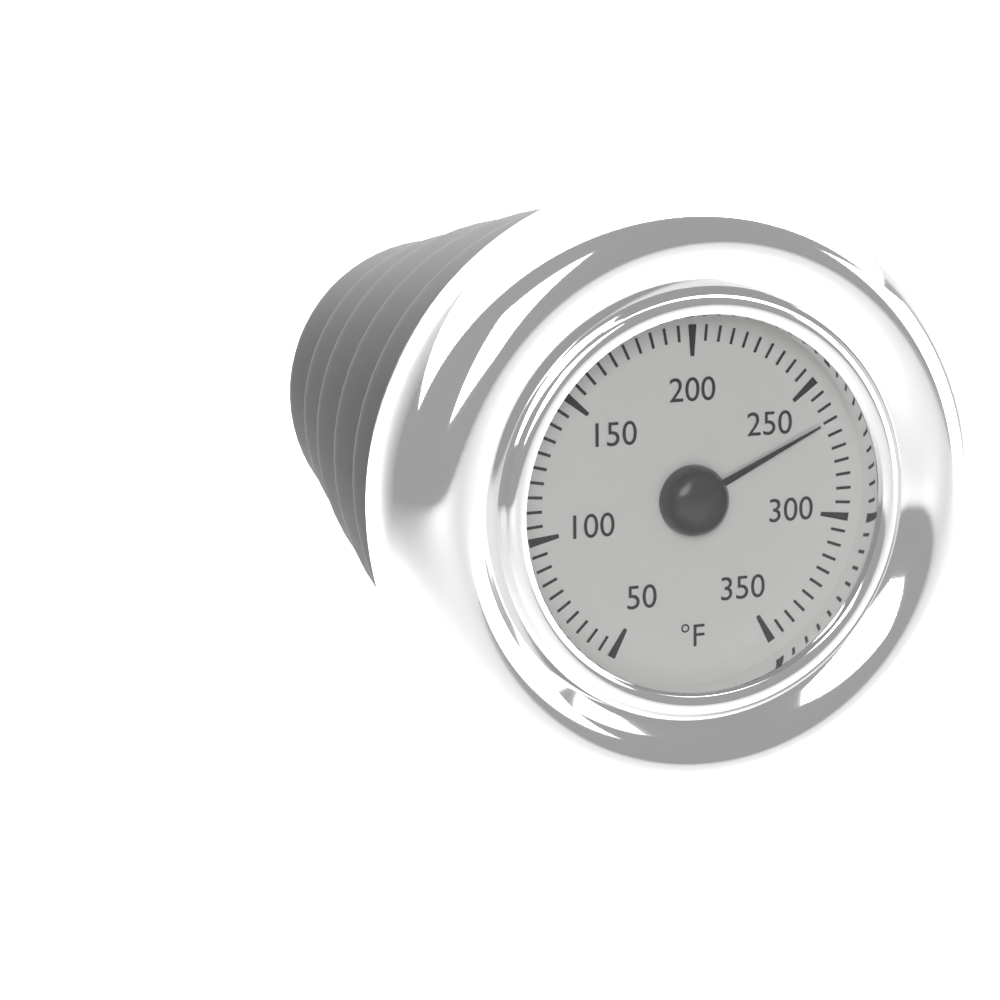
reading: 265 °F
